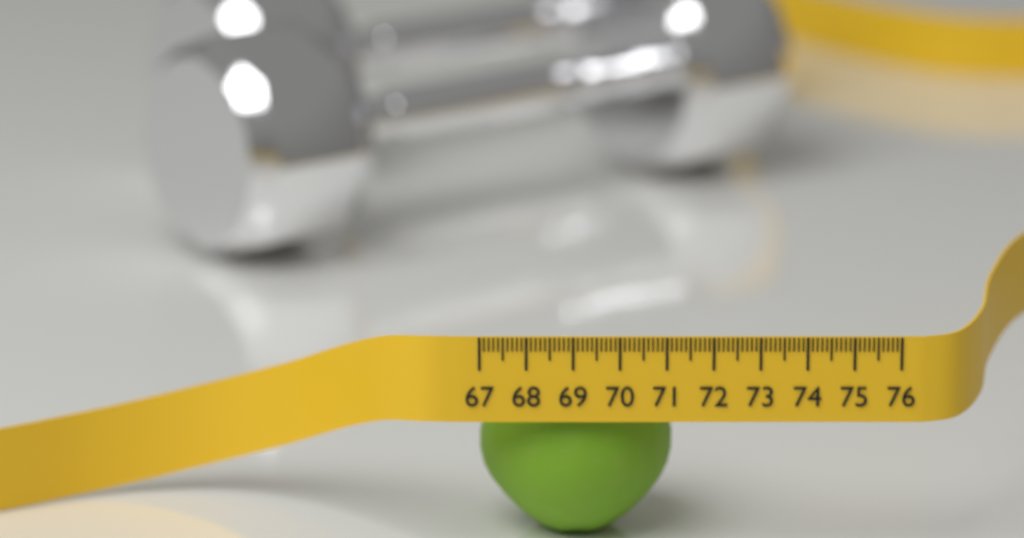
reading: 71.2 (no unit)
